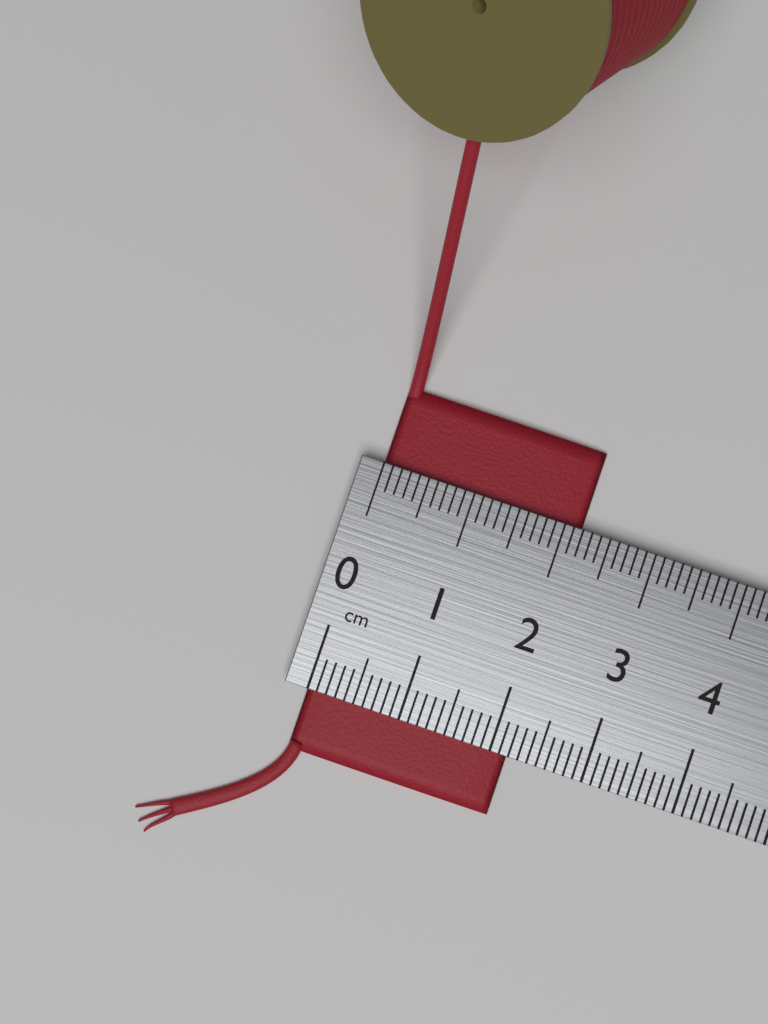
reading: 2.2 cm
